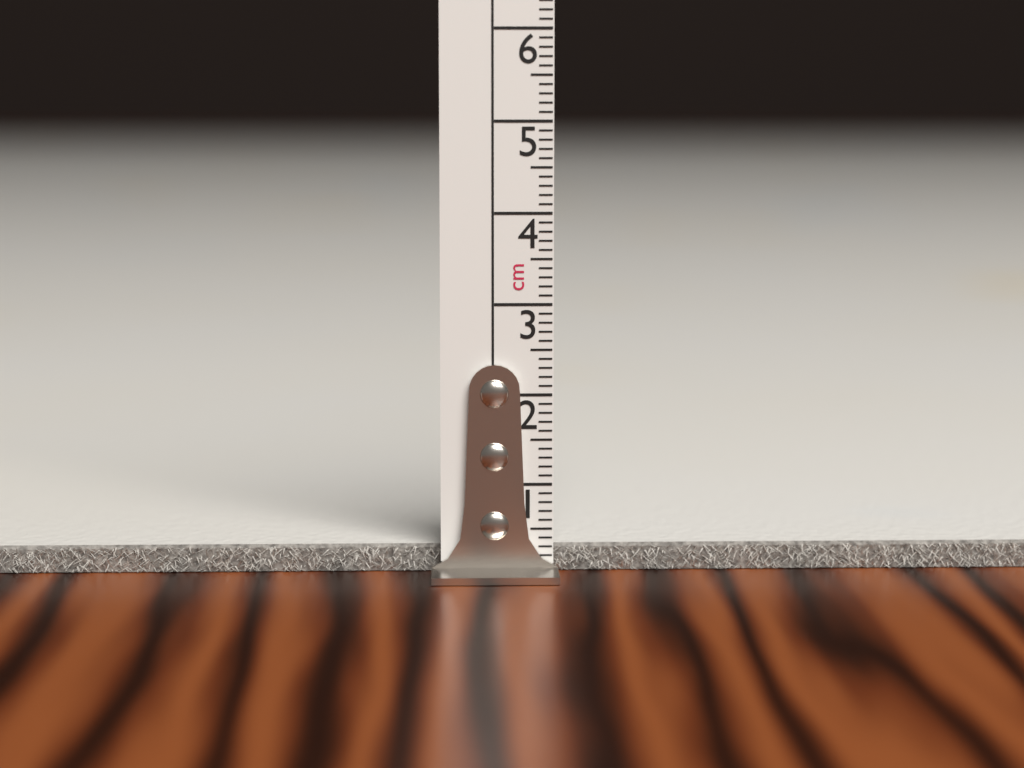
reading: 0.3 cm
